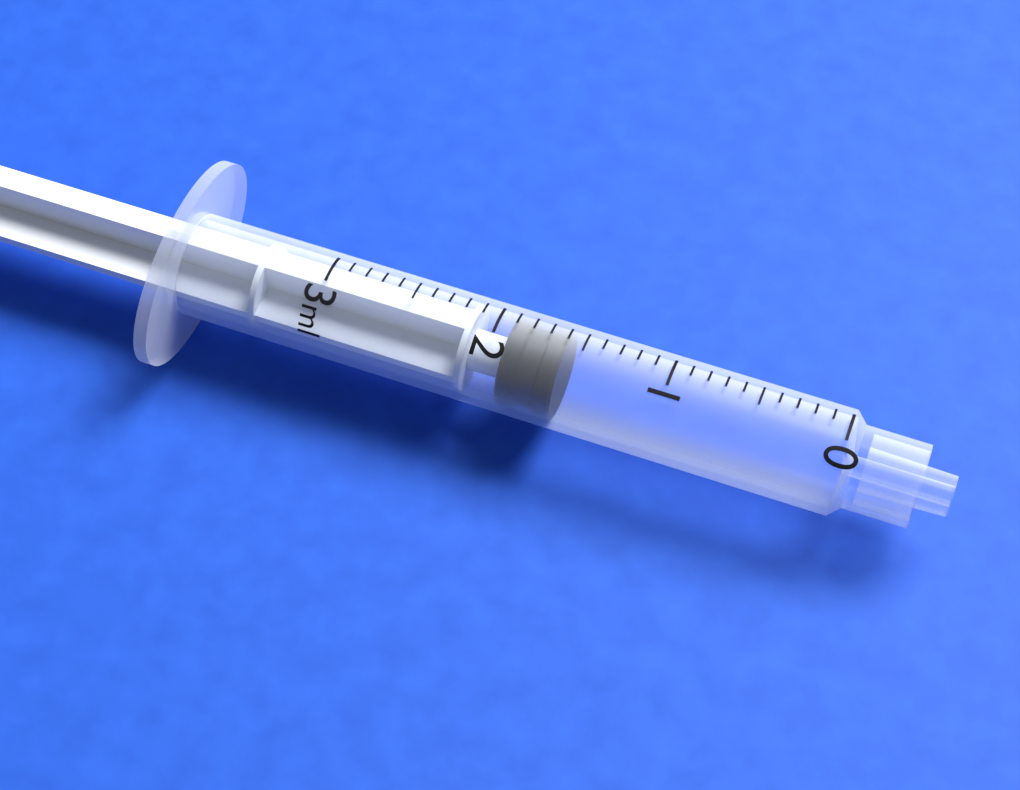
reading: 1.6 ml
